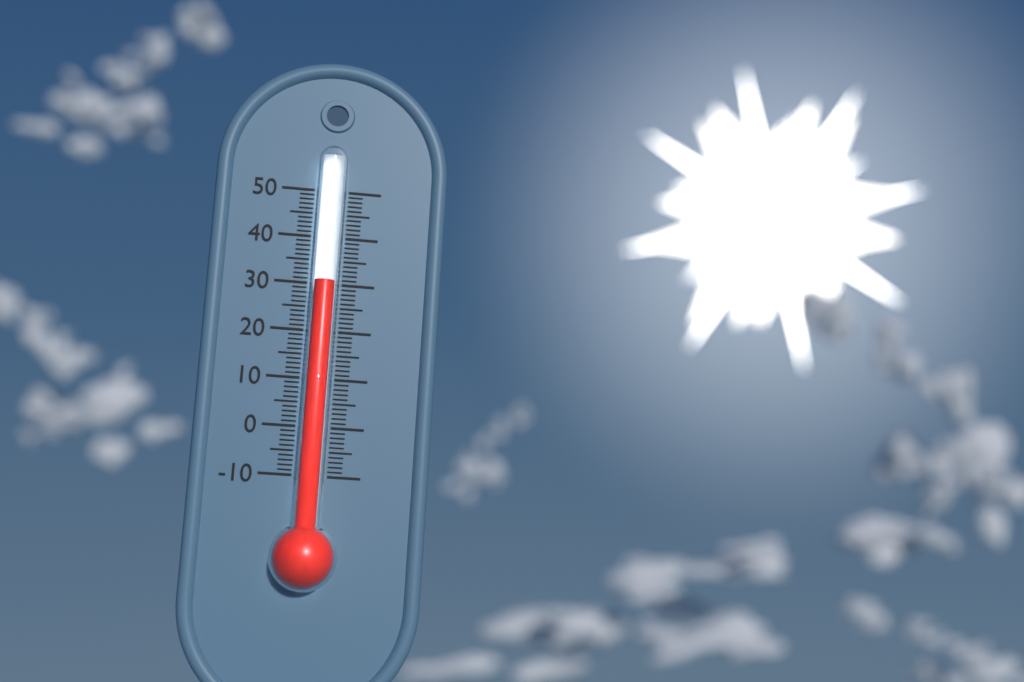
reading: 30 (no unit)
